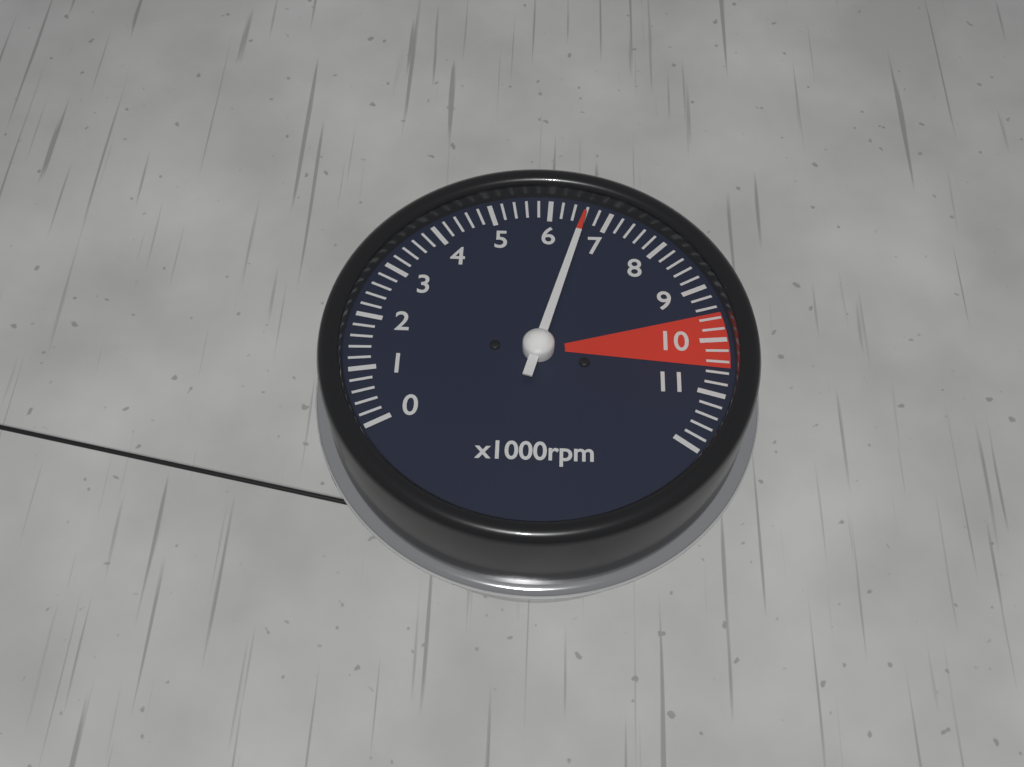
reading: 6600 rpm
